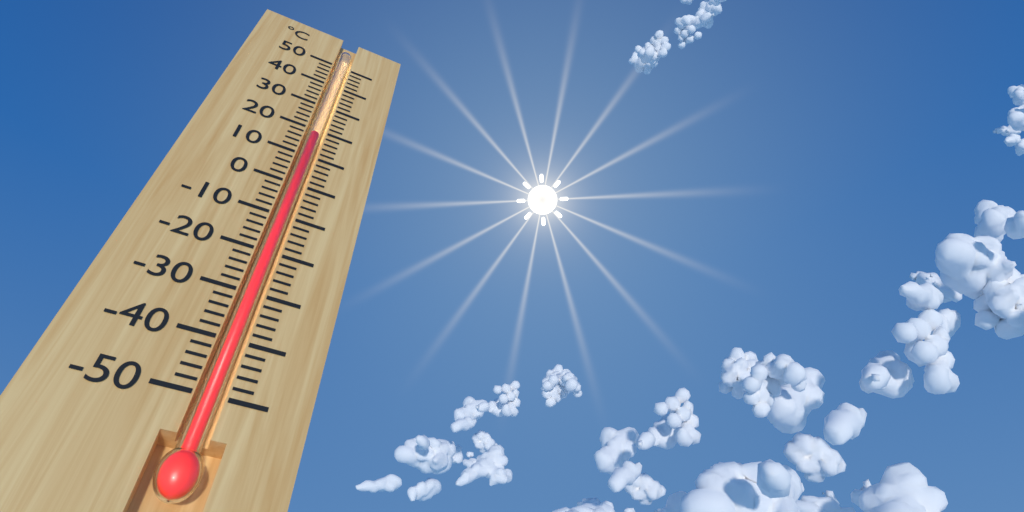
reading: 18 °C
